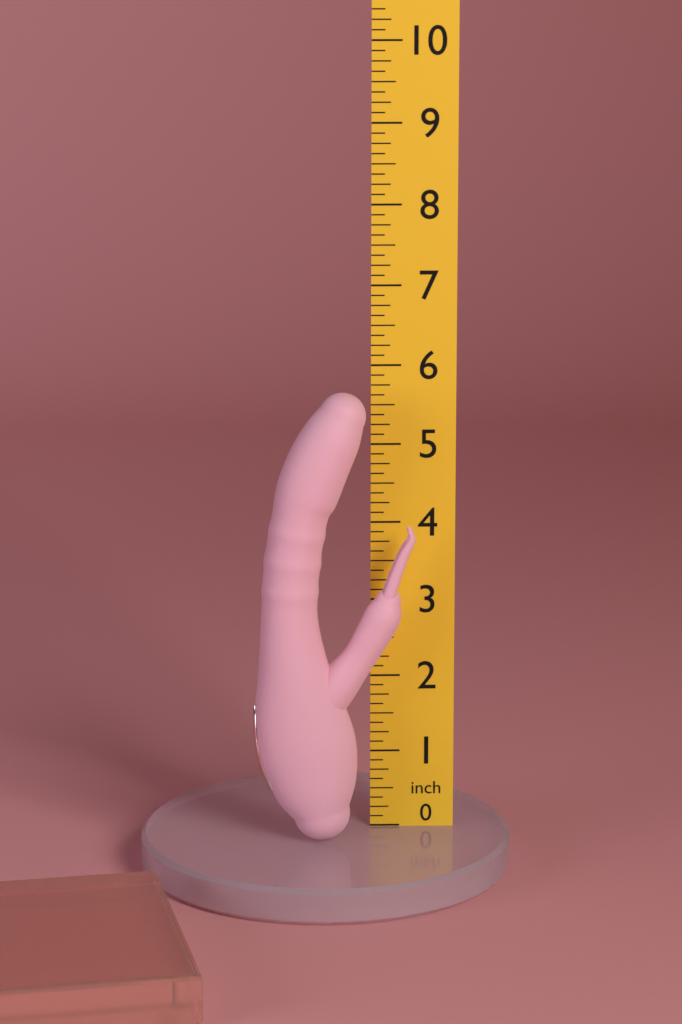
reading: 5.750 inch
